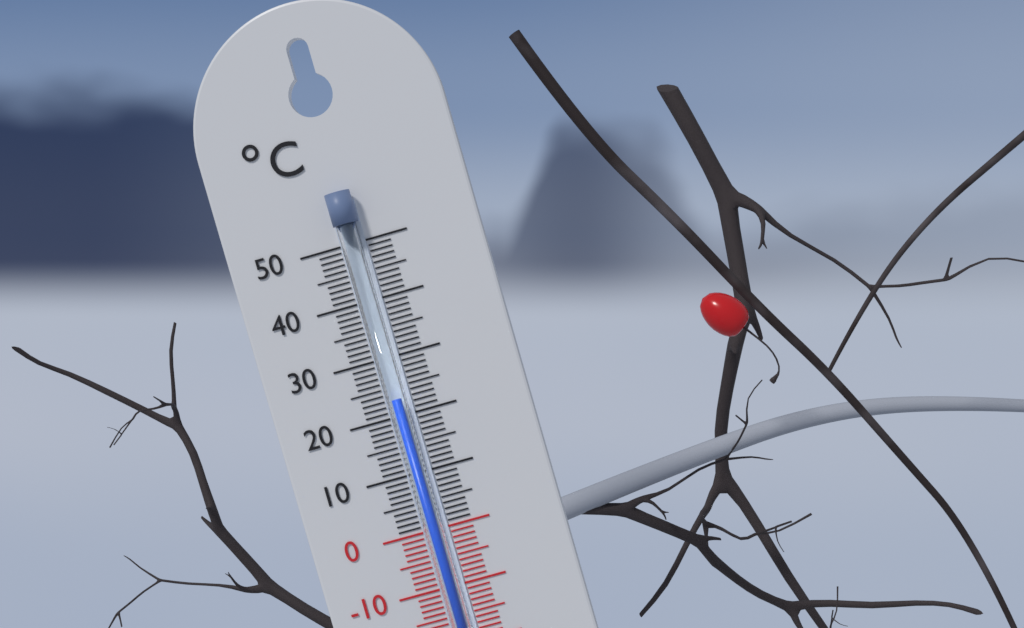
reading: 23 °C
